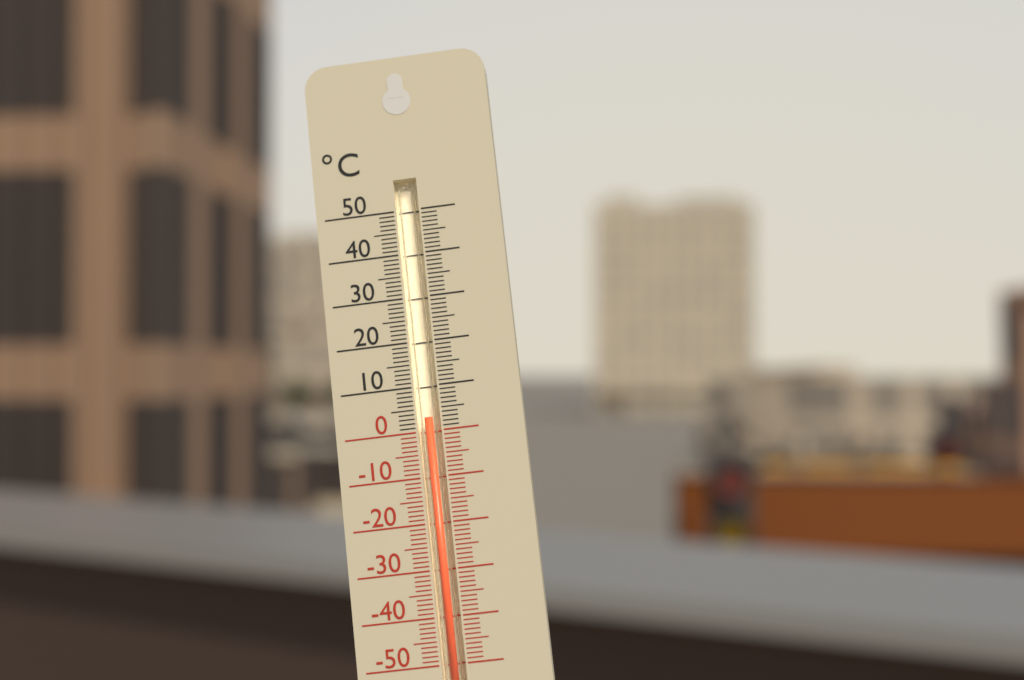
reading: 3 °C
